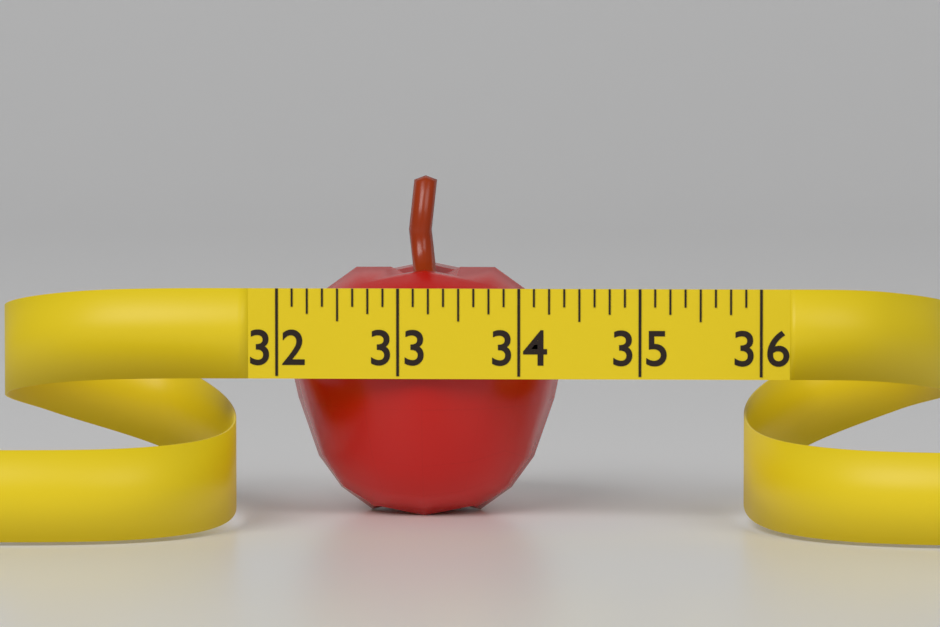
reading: 34.375 (no unit)
